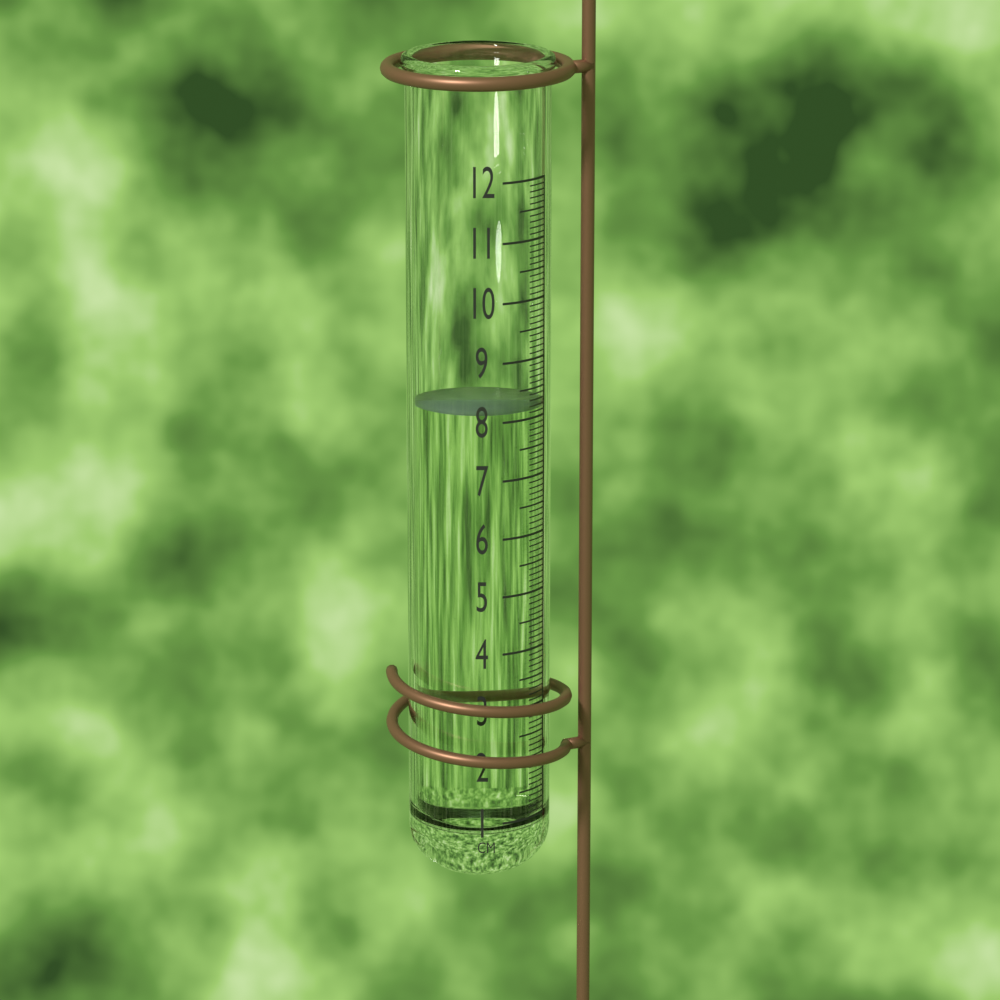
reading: 8.2 cm
